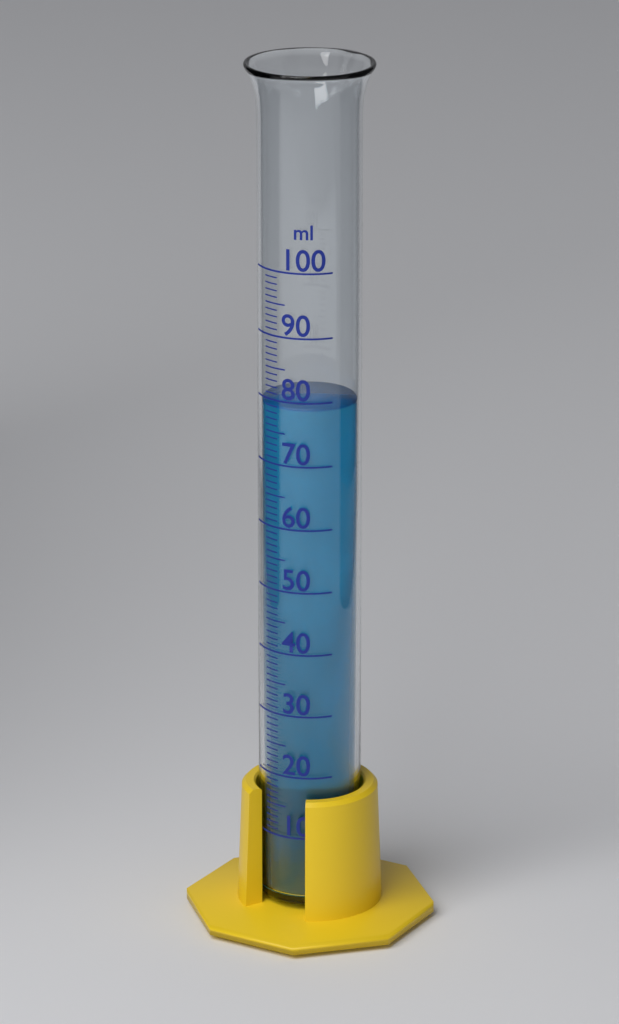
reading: 79 ml
